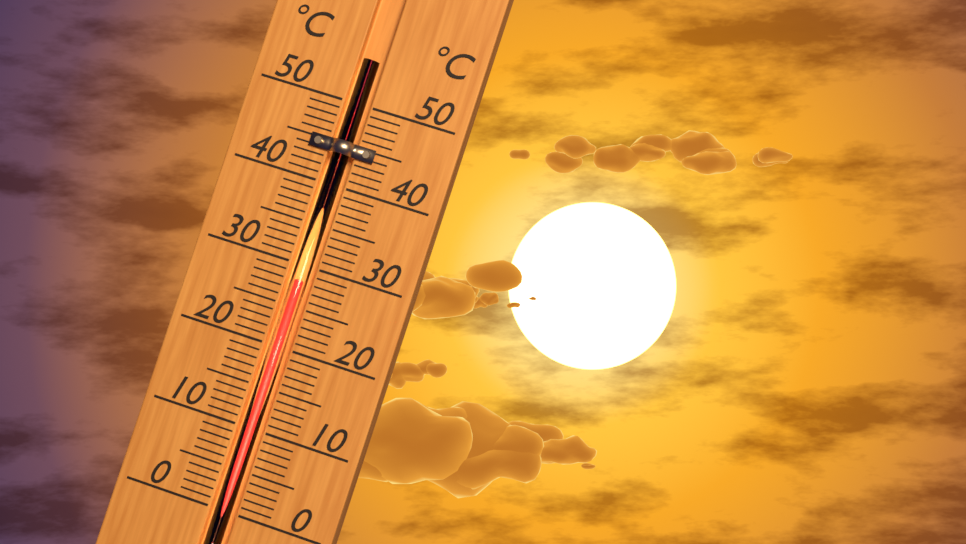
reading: 28 °C
